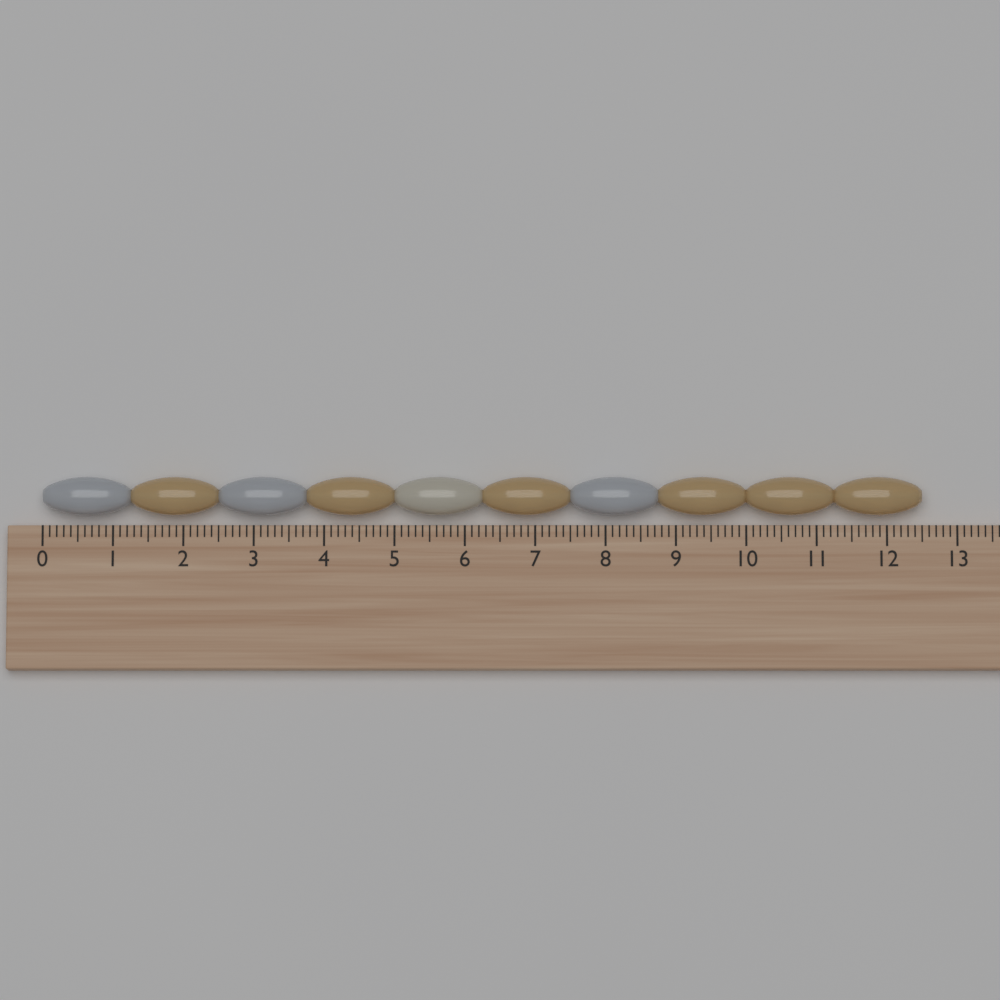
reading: 12.5 (no unit)
